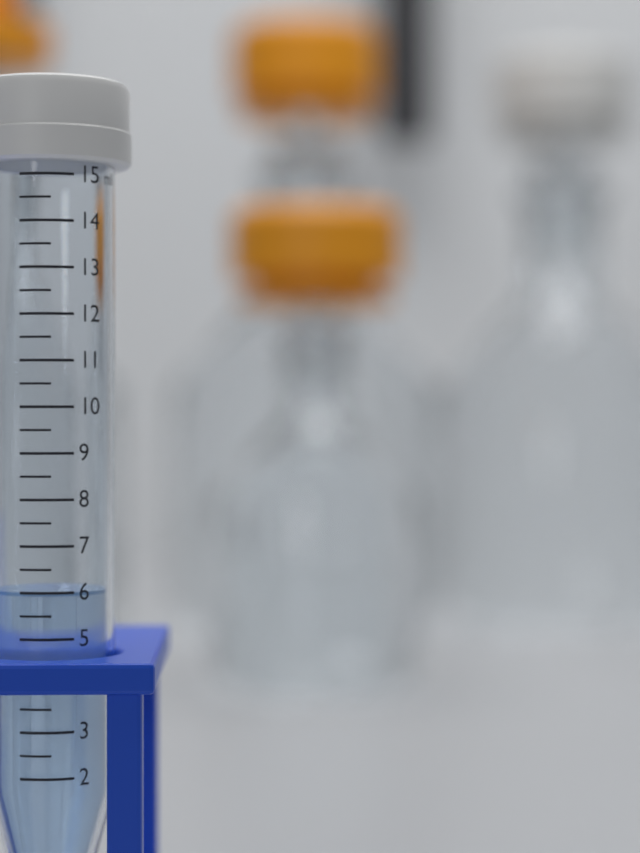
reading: 6.0 ml
